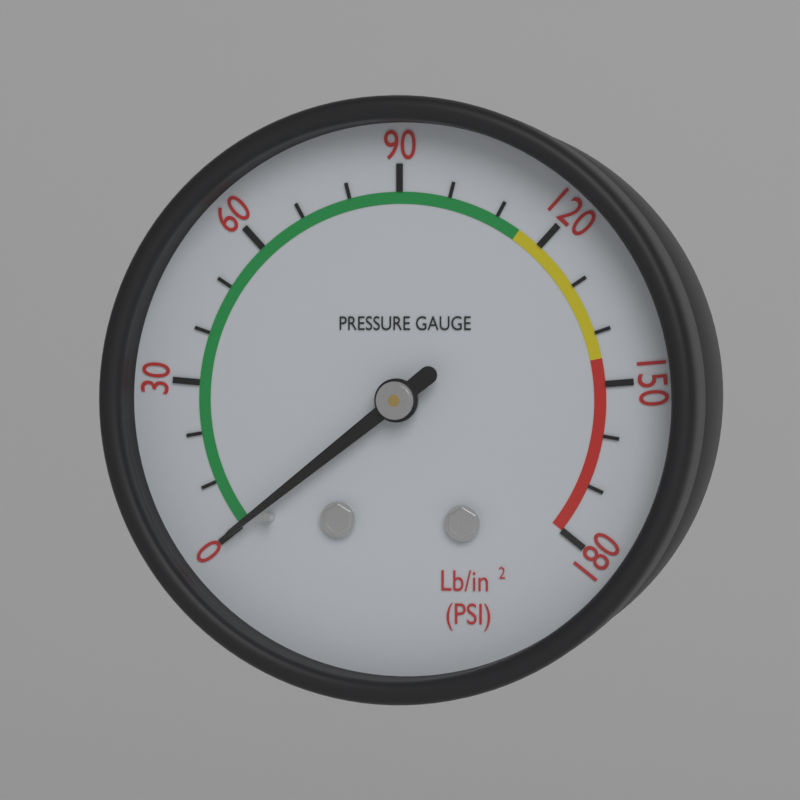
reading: 0 psi
